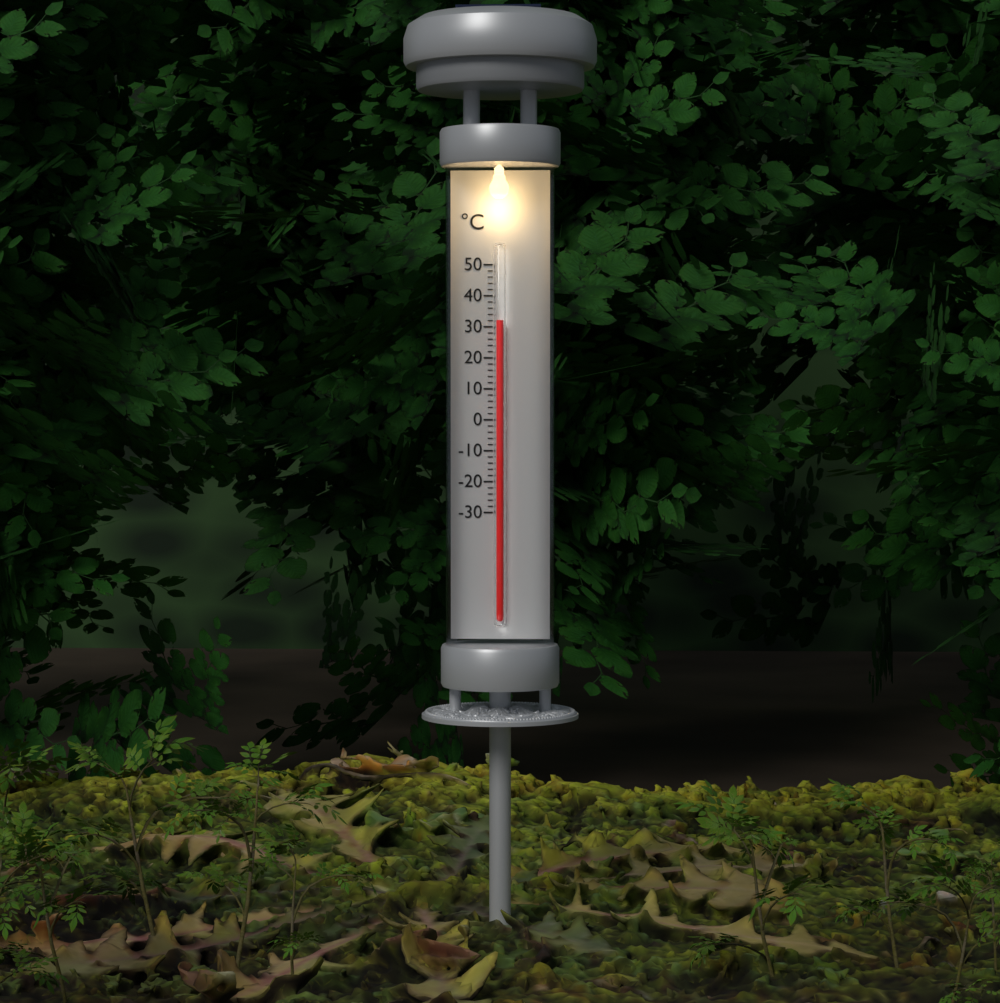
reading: 32 °C
